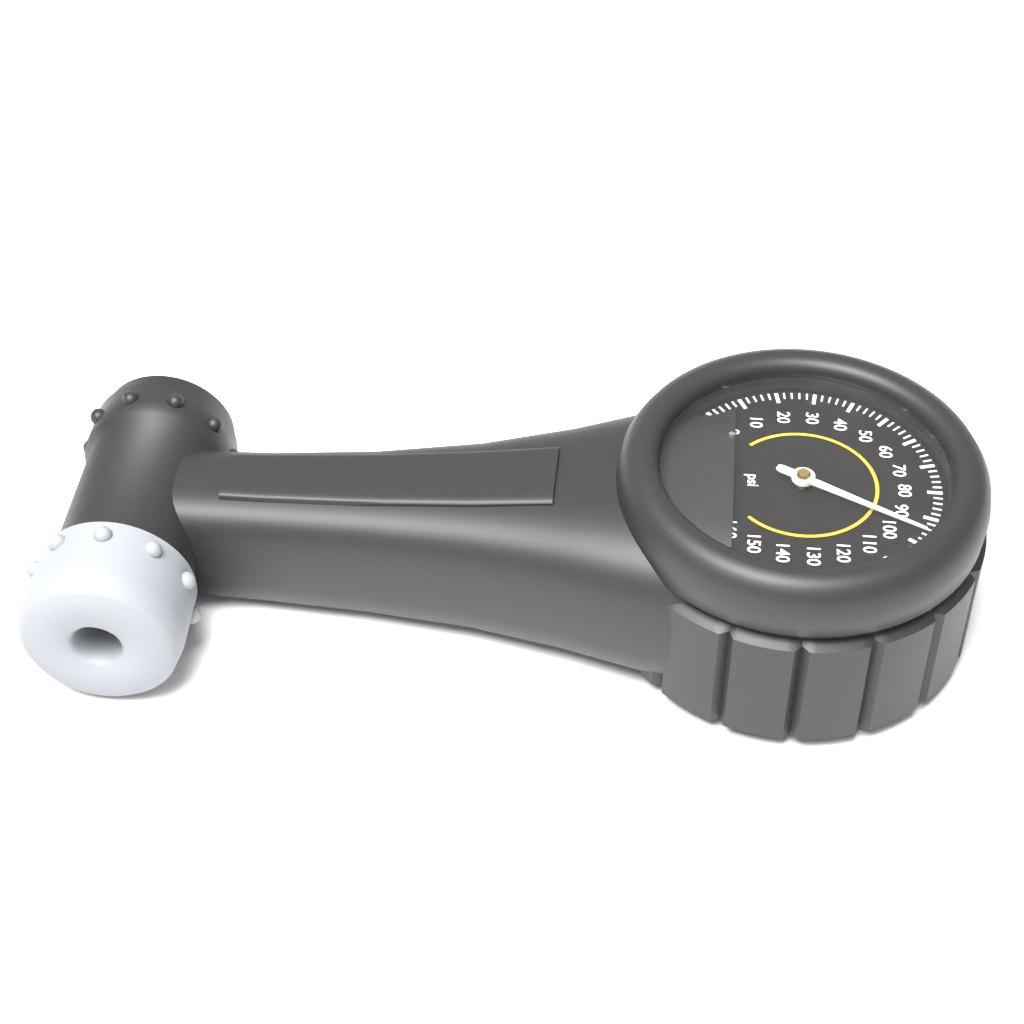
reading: 96 psi
